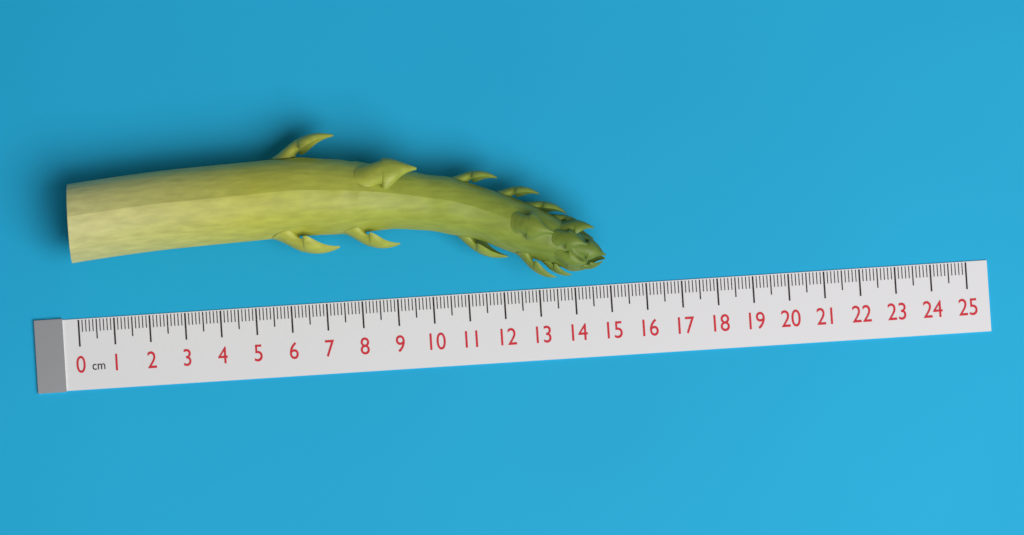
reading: 14.9 cm
